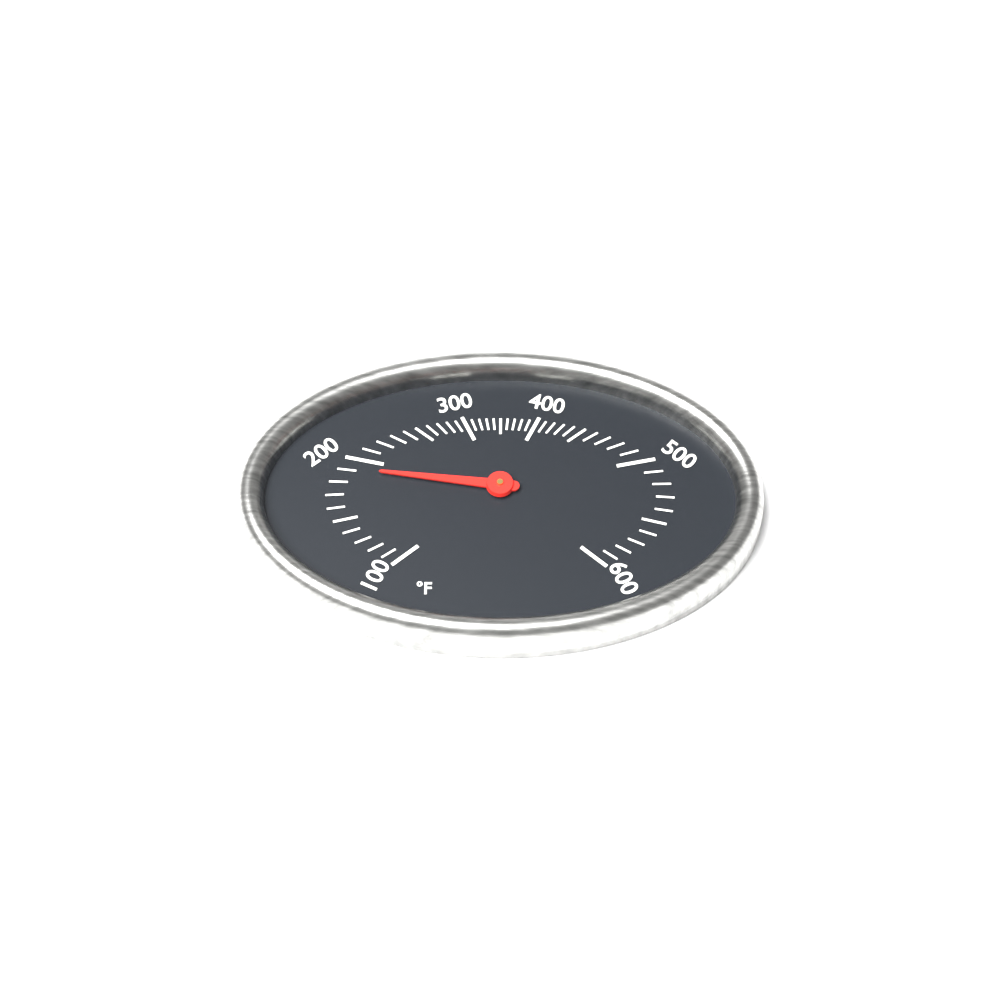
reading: 190 °F
